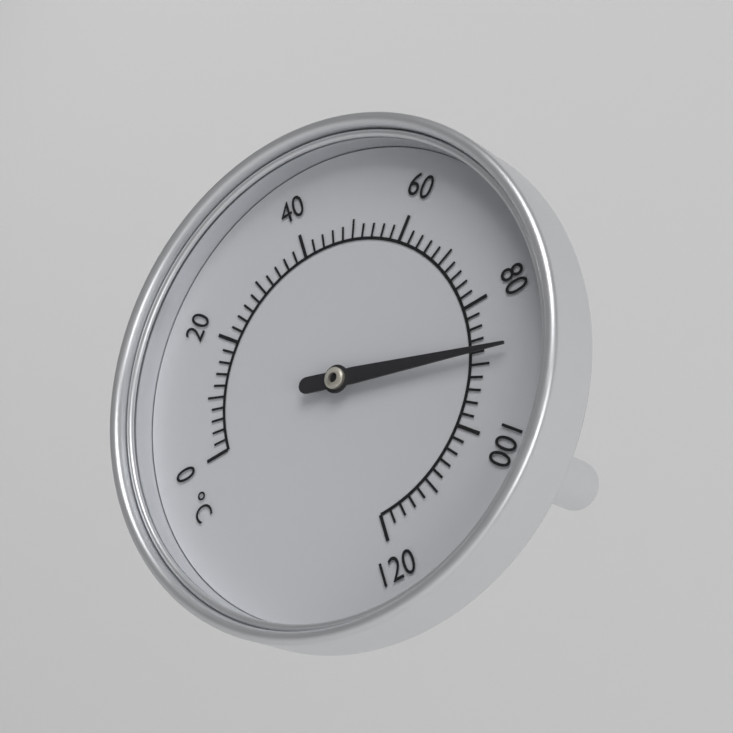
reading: 88 °C
